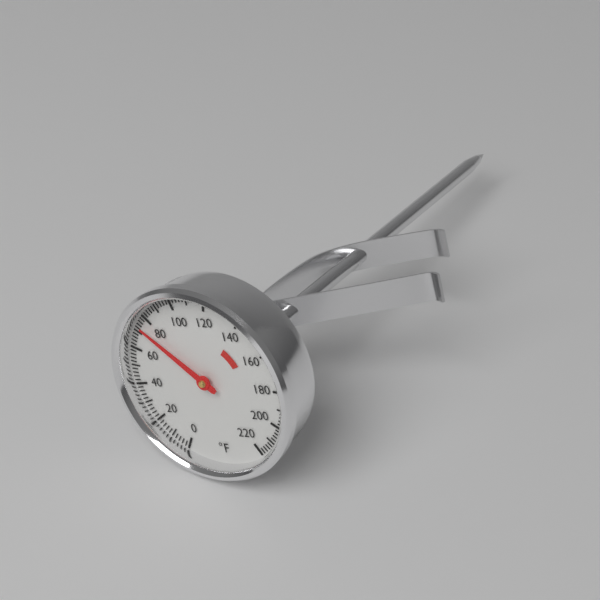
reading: 74 °F
